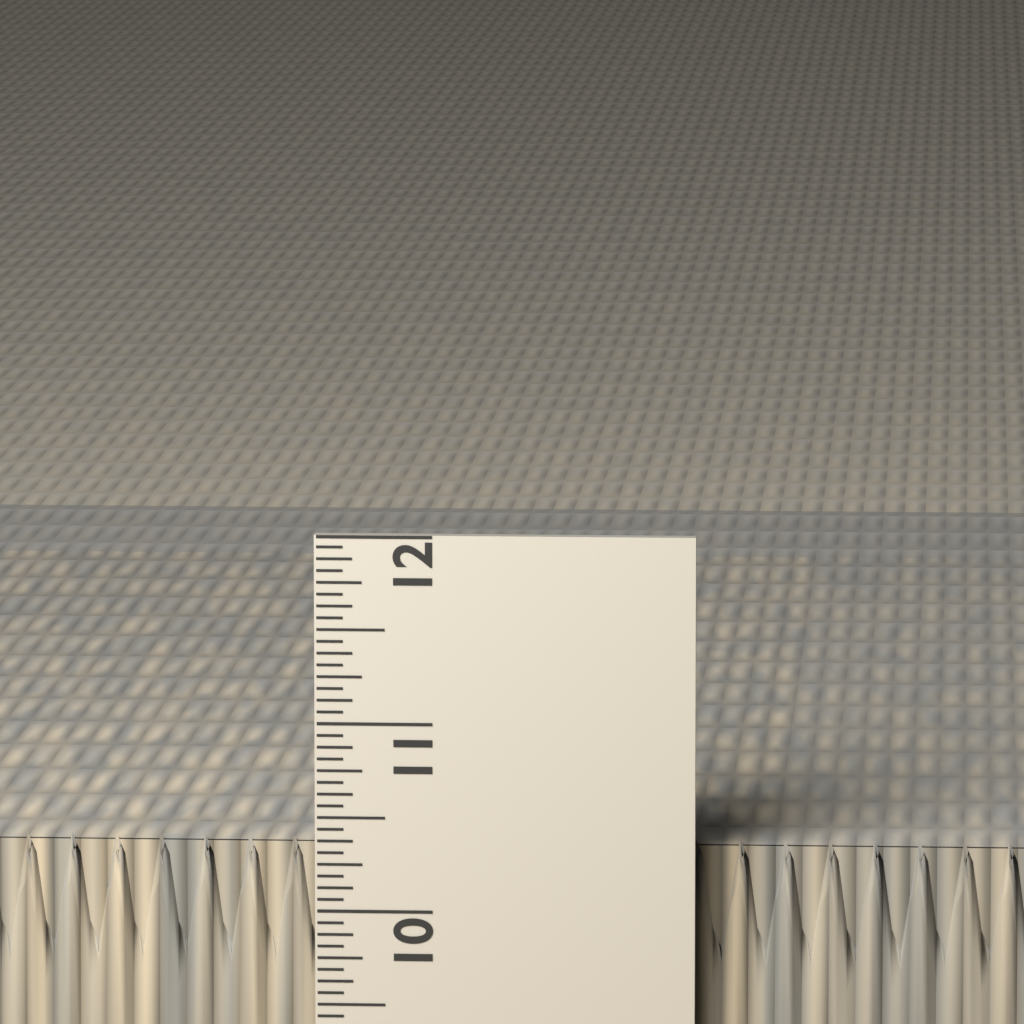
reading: 10.3750 in
